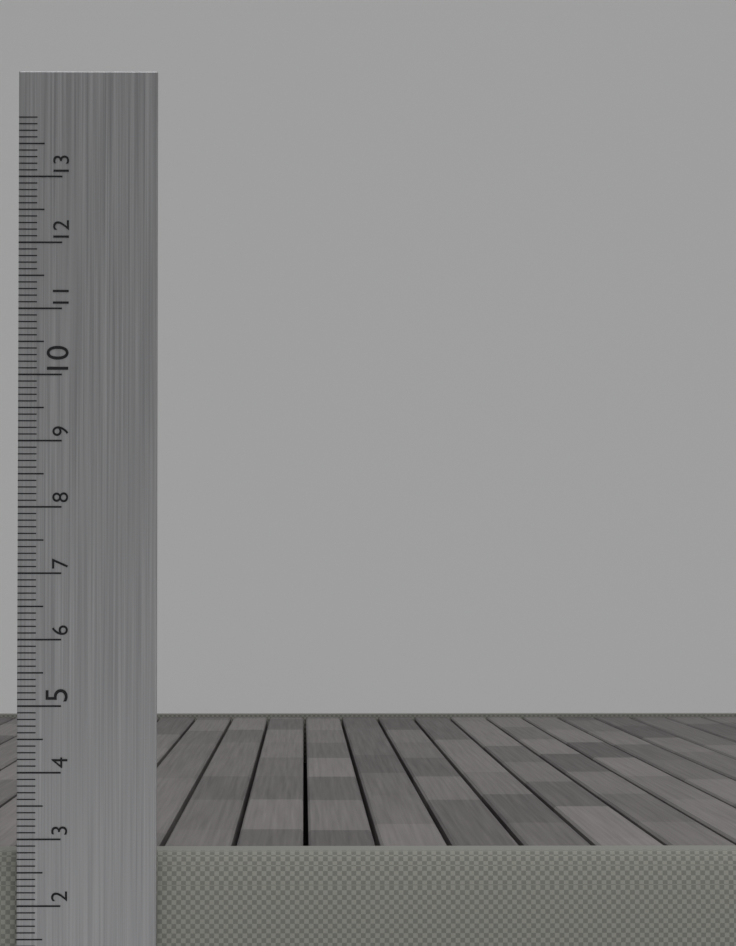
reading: 2.8 cm
